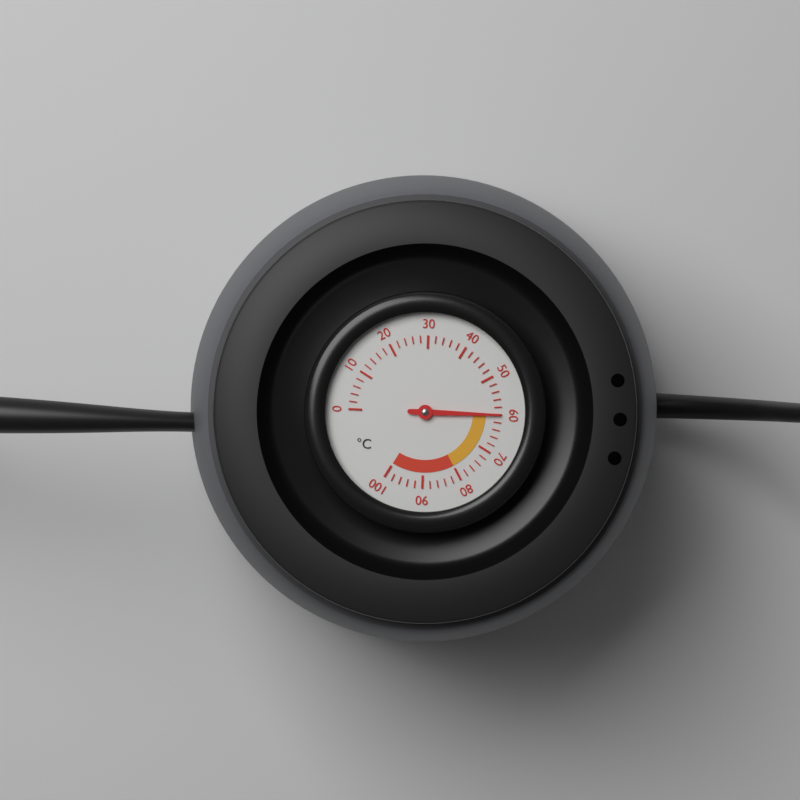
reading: 60 °C
